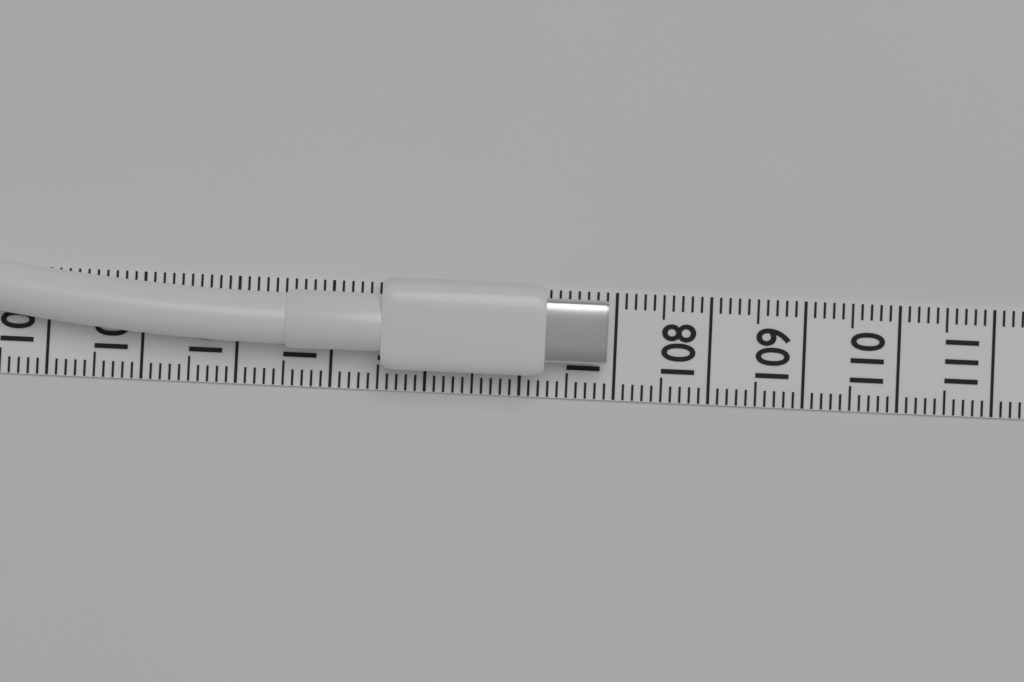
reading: 106.9 (no unit)
